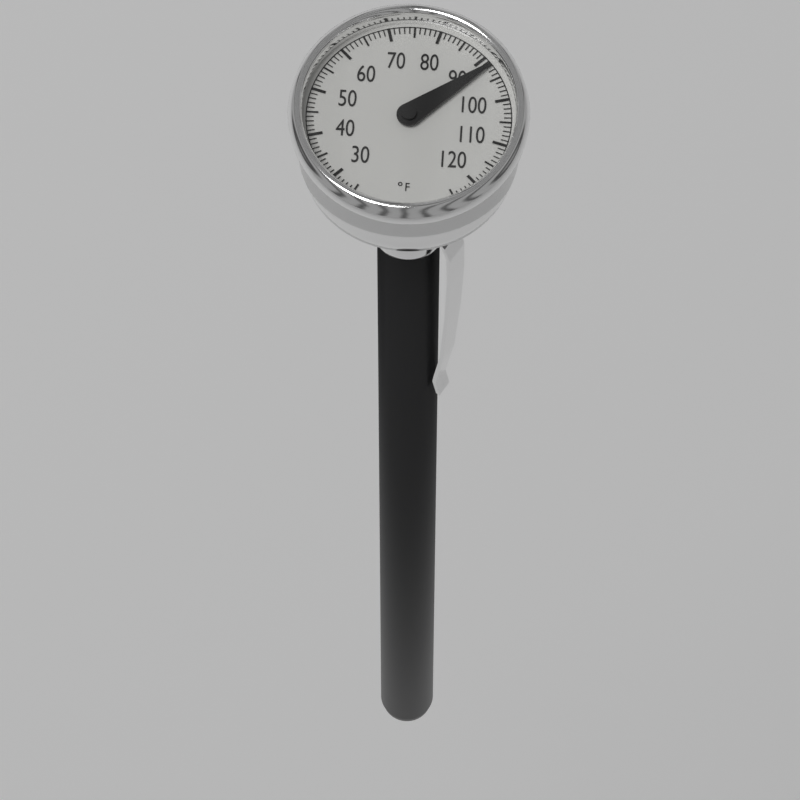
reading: 92 °F
